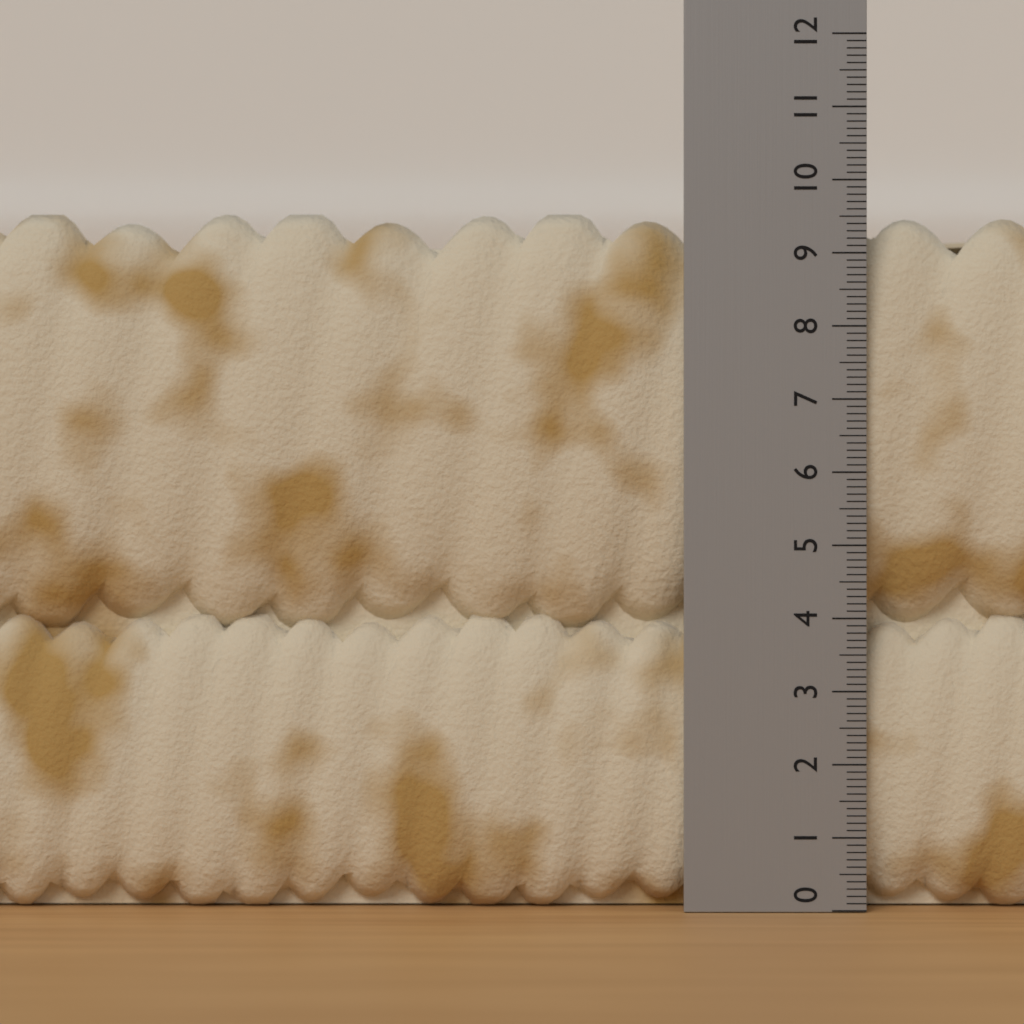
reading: 9.6 (no unit)
